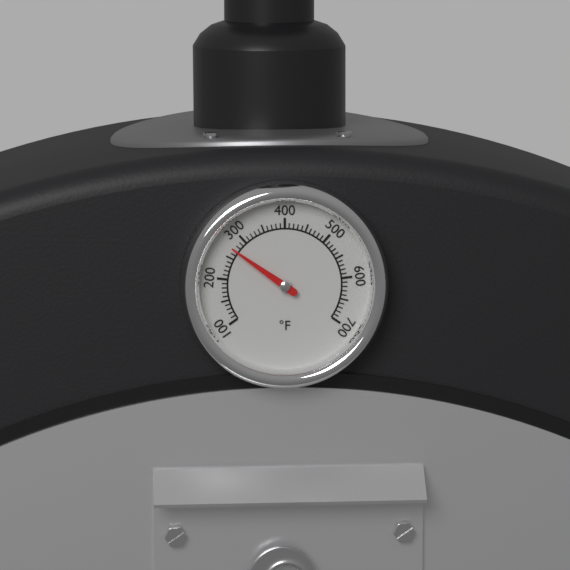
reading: 270 °F
